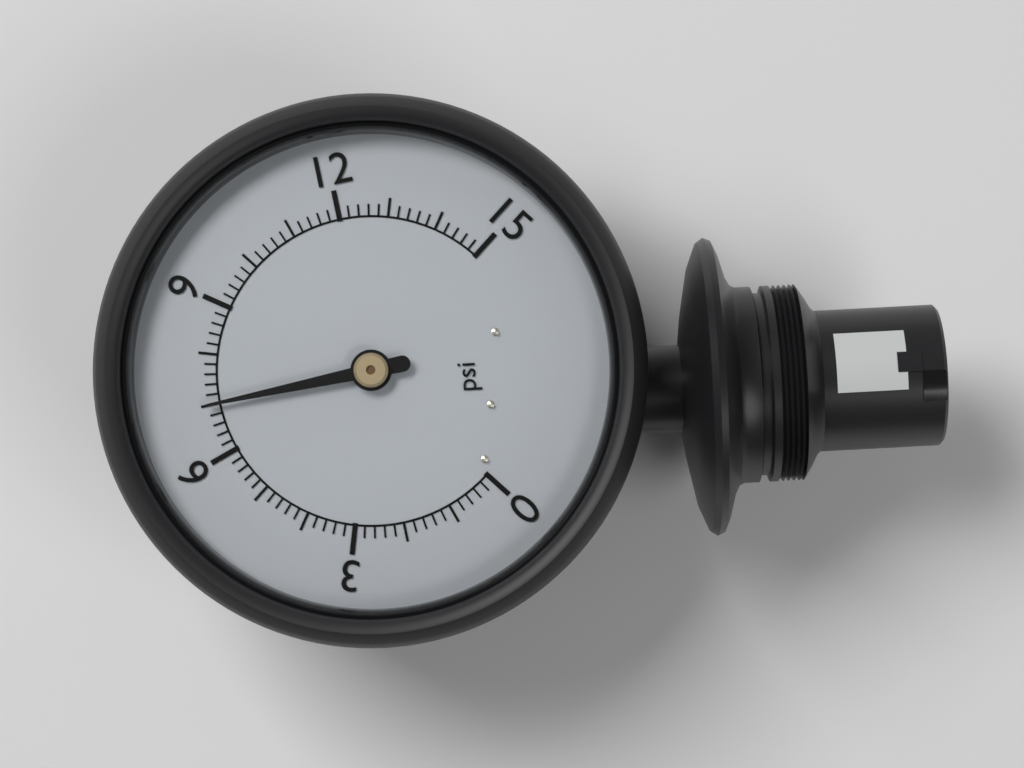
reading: 7.0 psi
